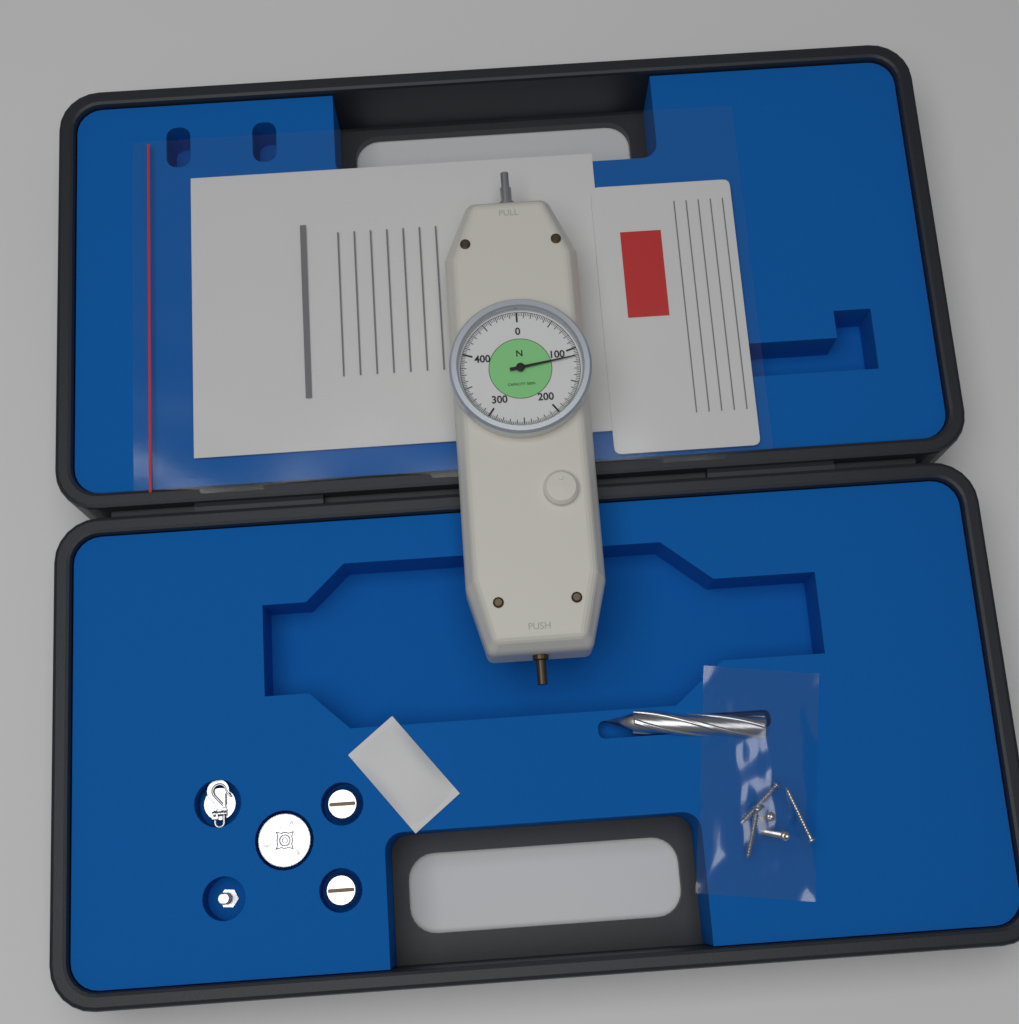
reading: 112.5 N
